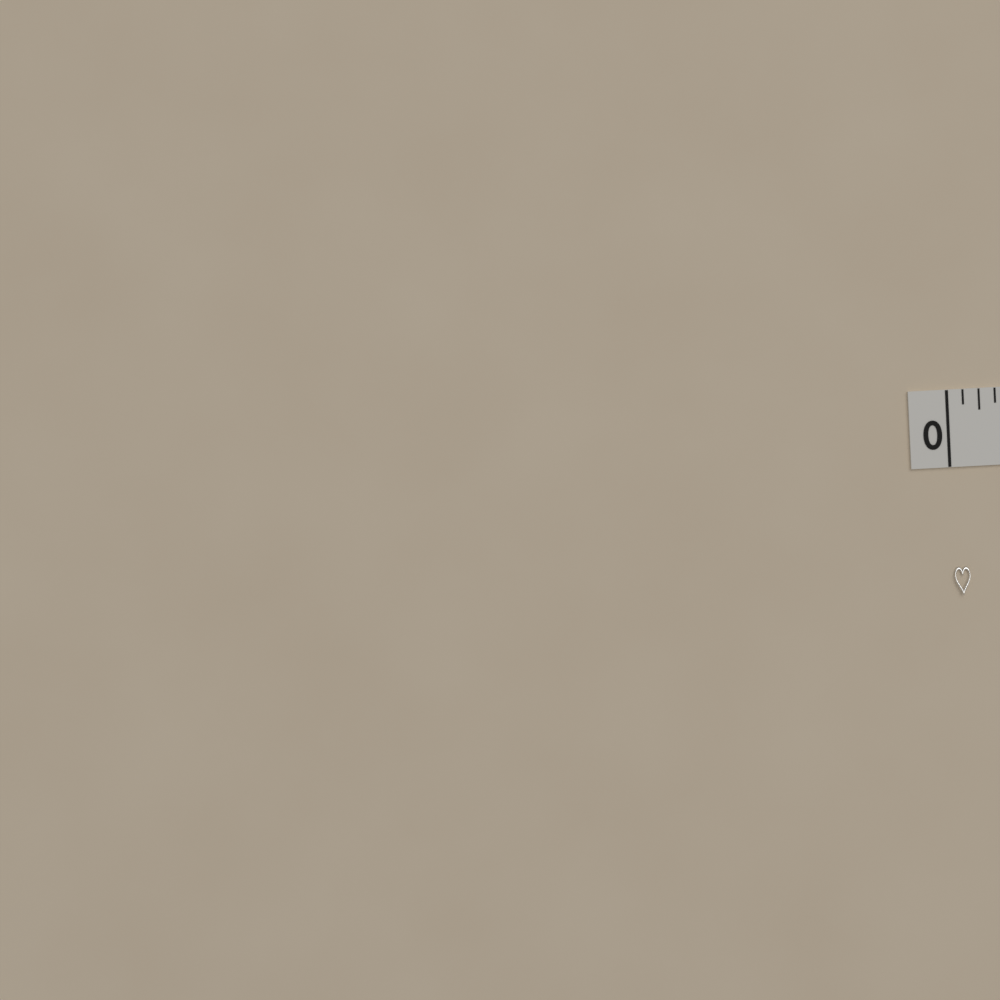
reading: 0.0625 in
